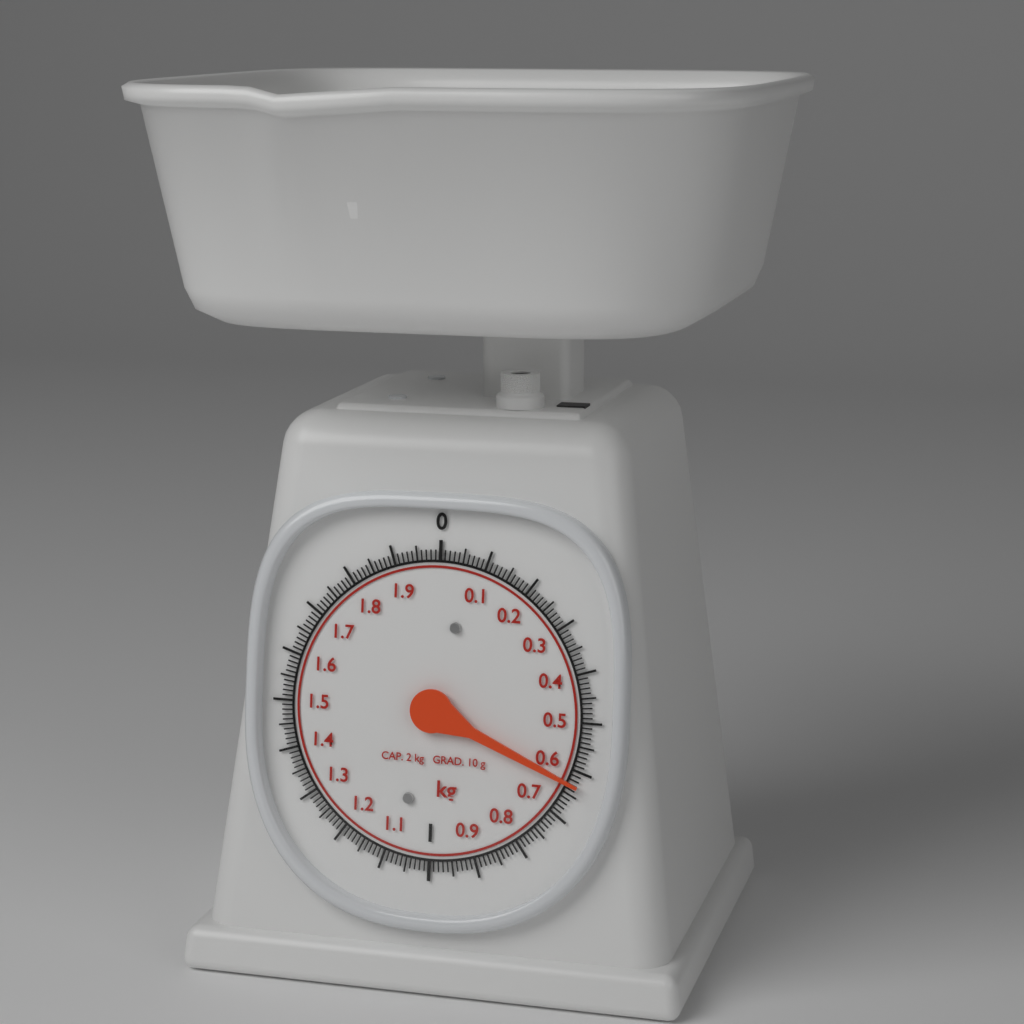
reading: 0.63 kg
